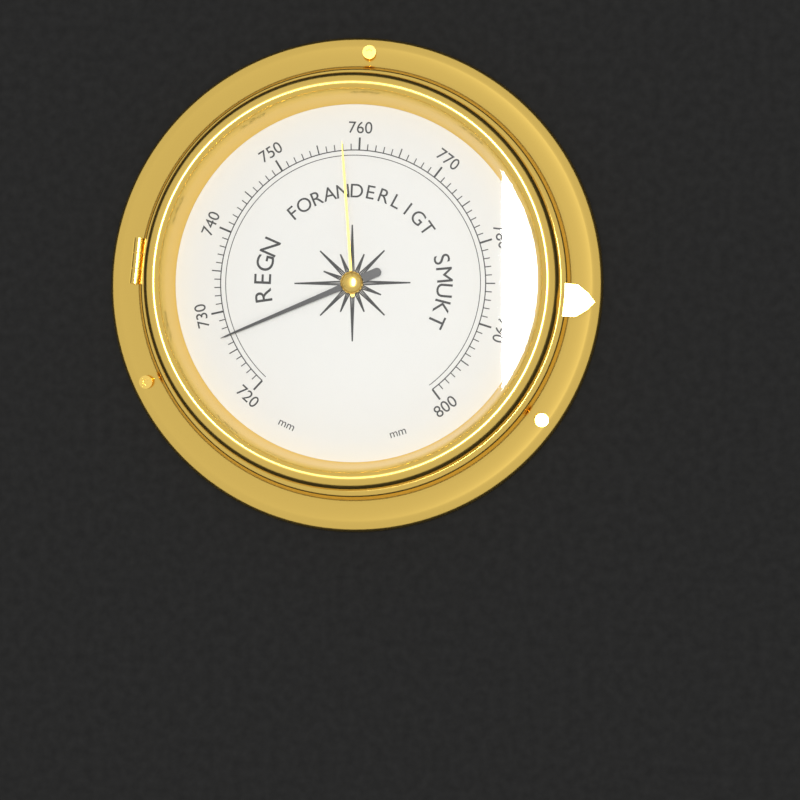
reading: 727 mm
